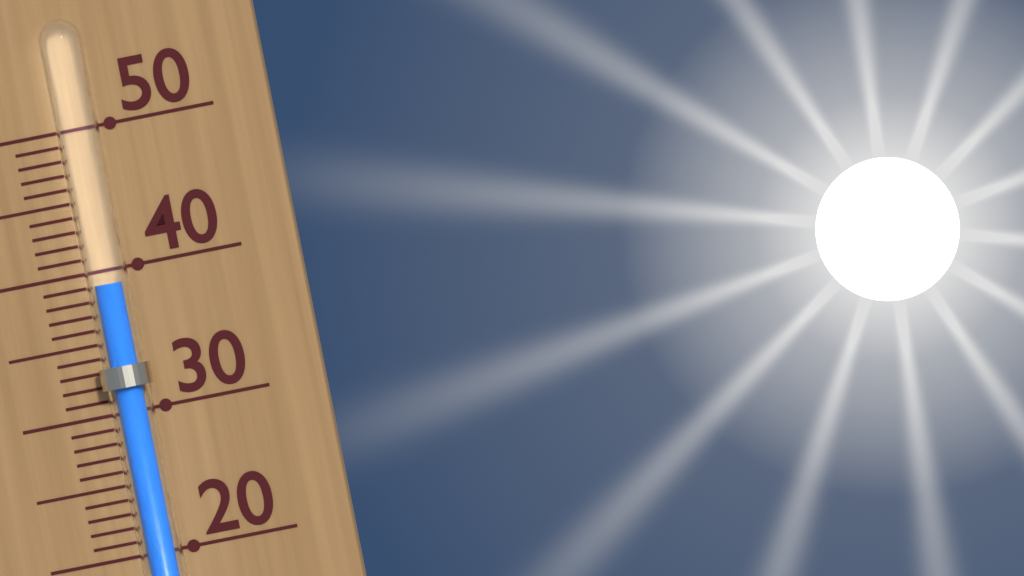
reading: 39 (no unit)
